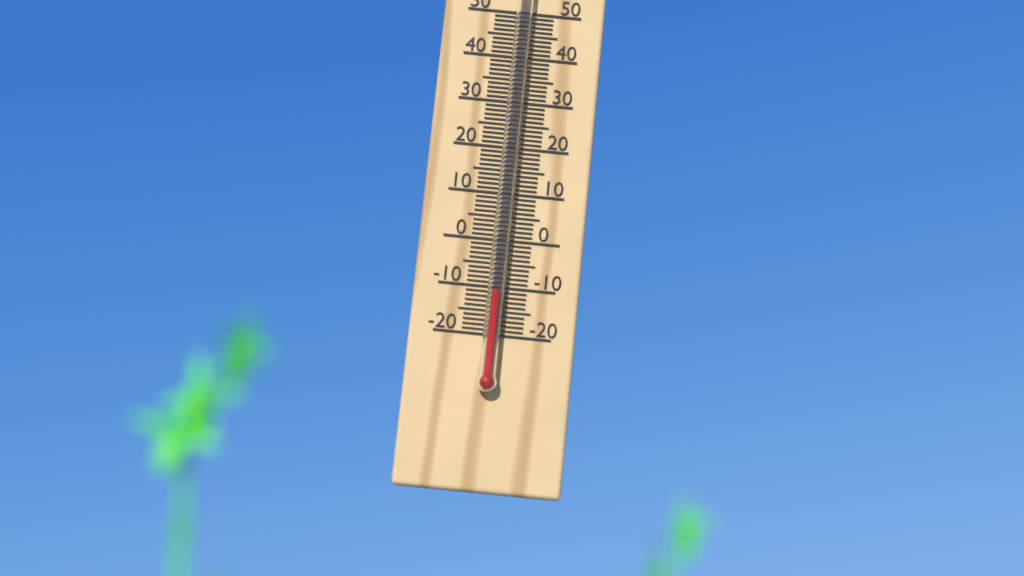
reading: -11 °C
